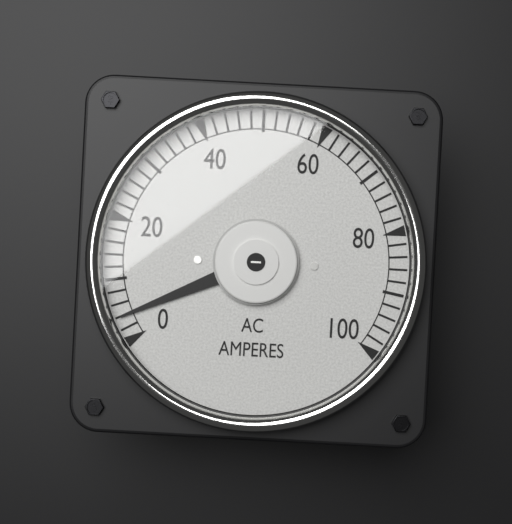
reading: 4 A
